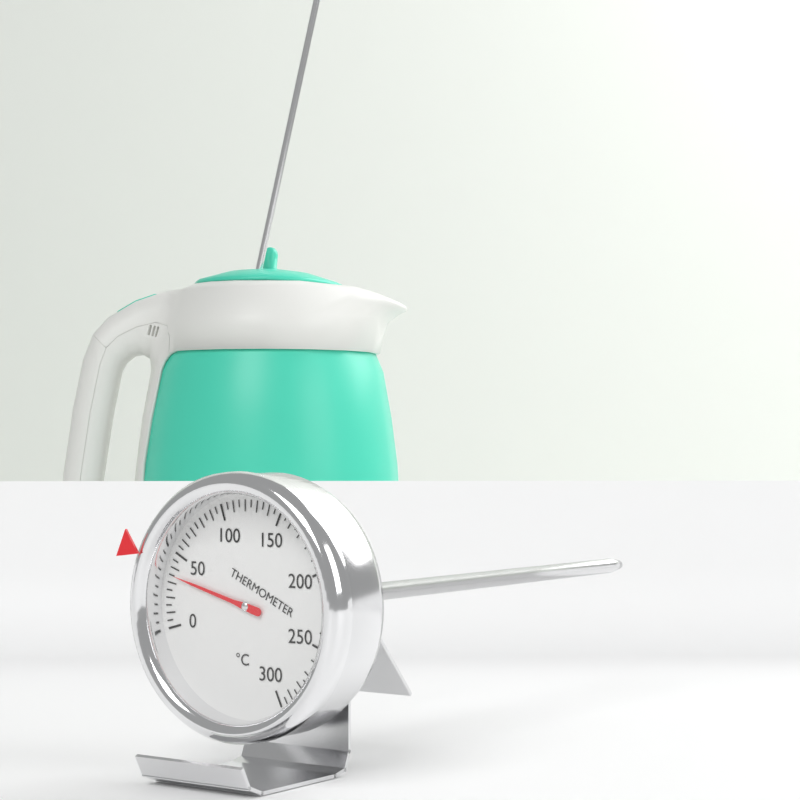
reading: 35 °C
